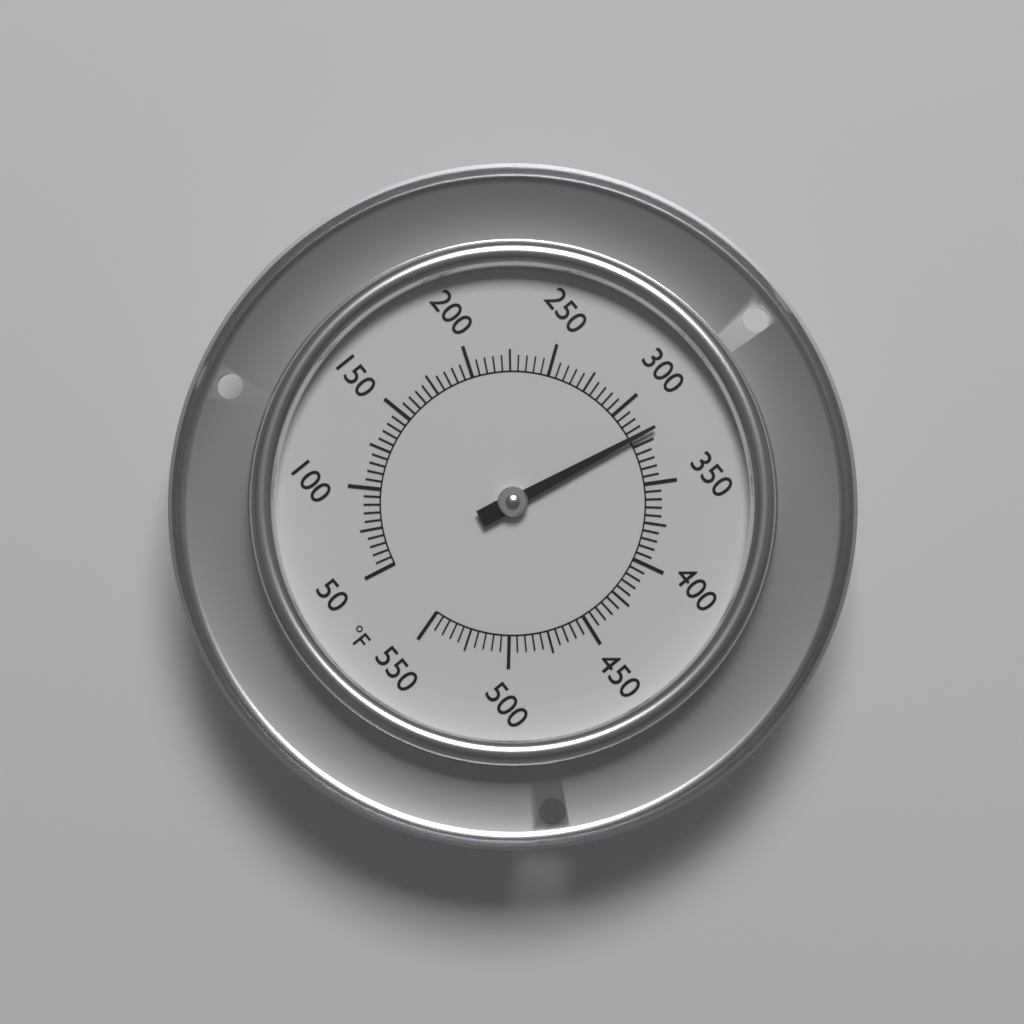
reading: 320 °F
